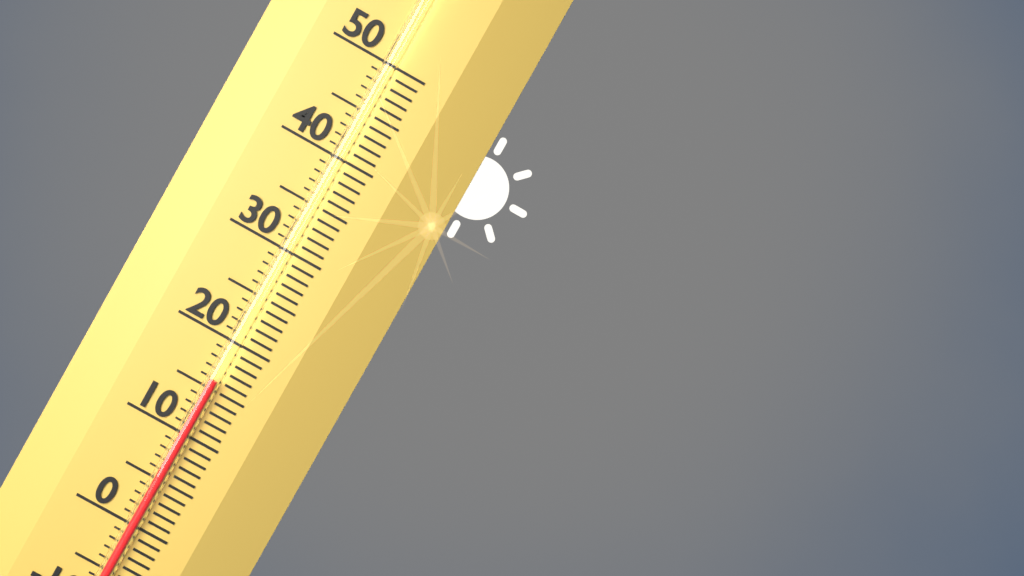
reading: 16 (no unit)
